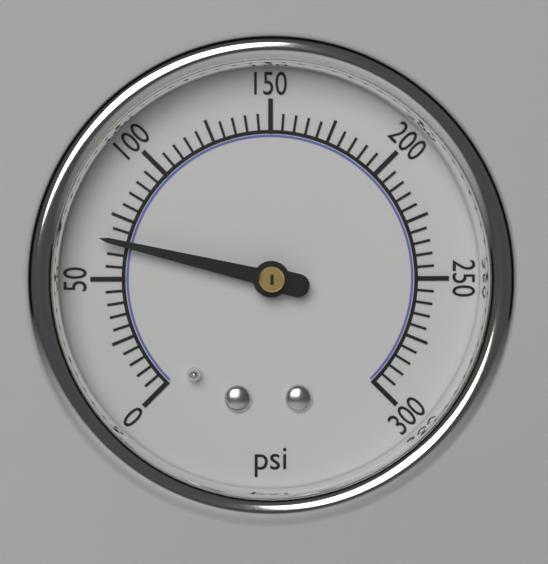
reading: 65 psi
